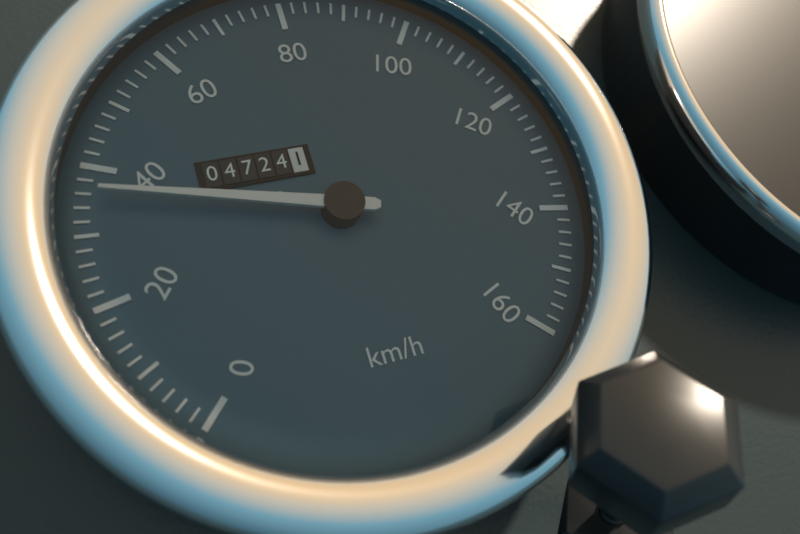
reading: 36 km/h
